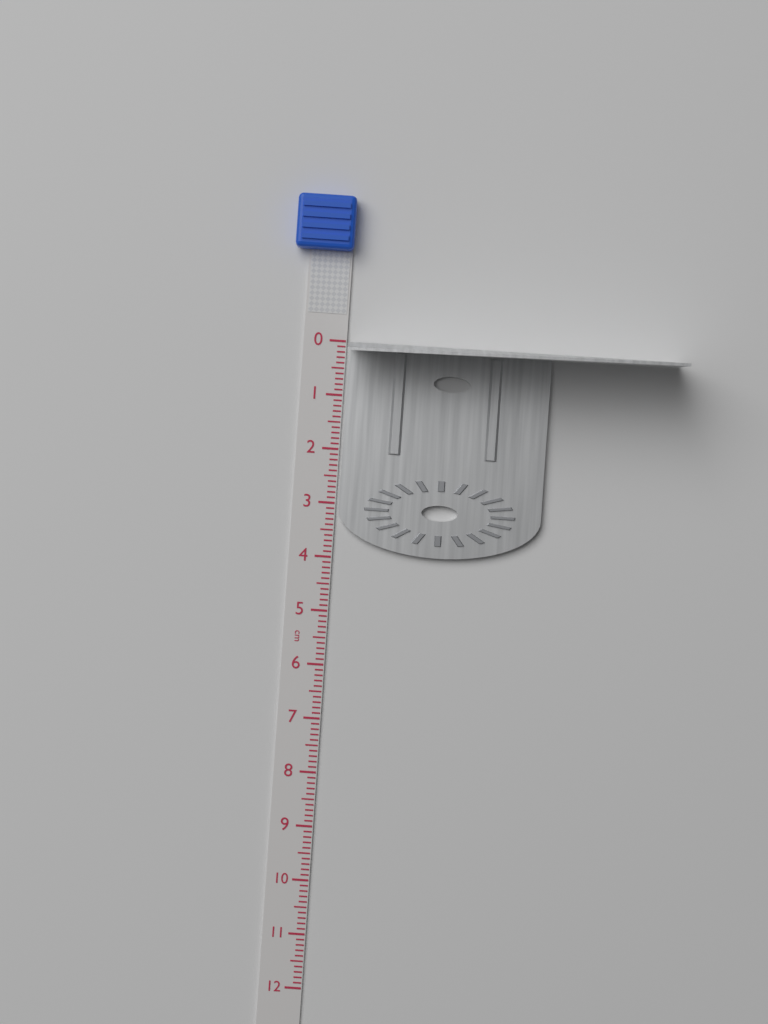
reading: 3.9 cm
